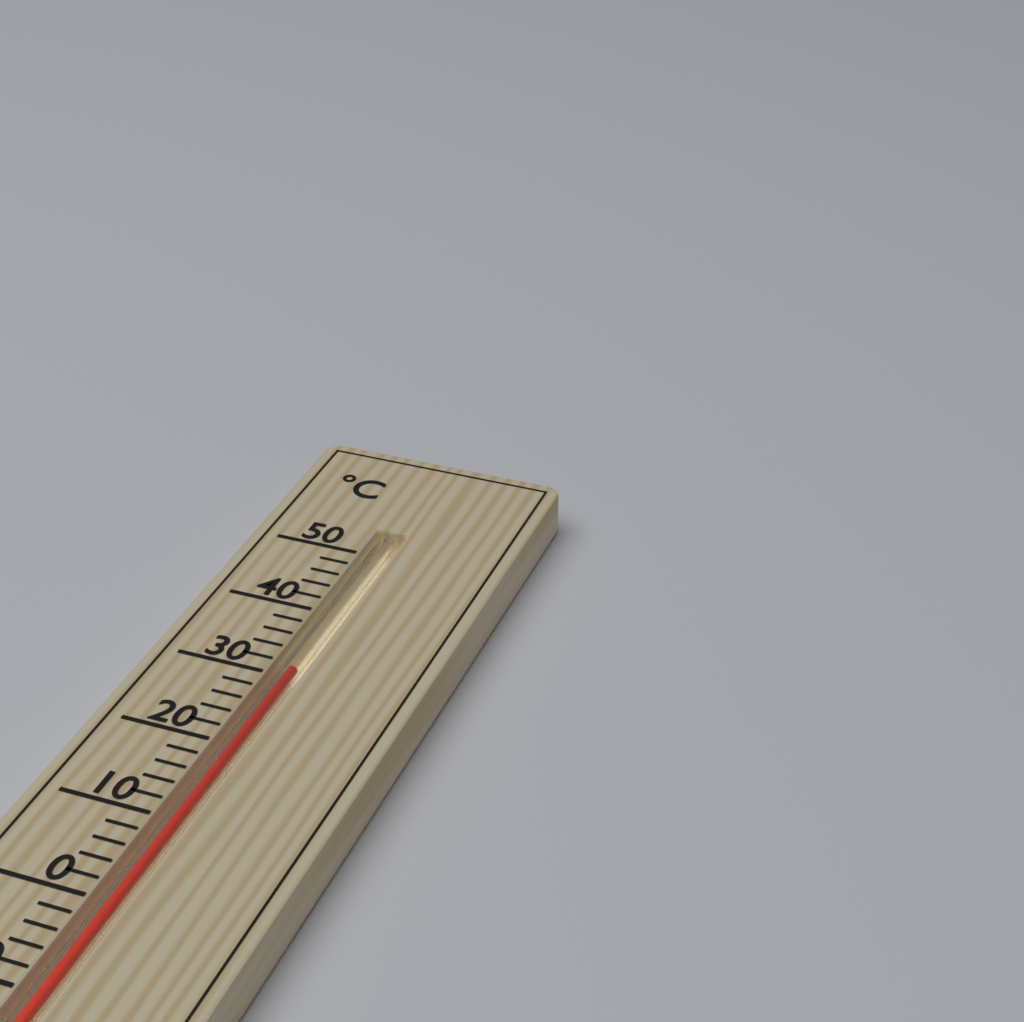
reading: 32 °C
